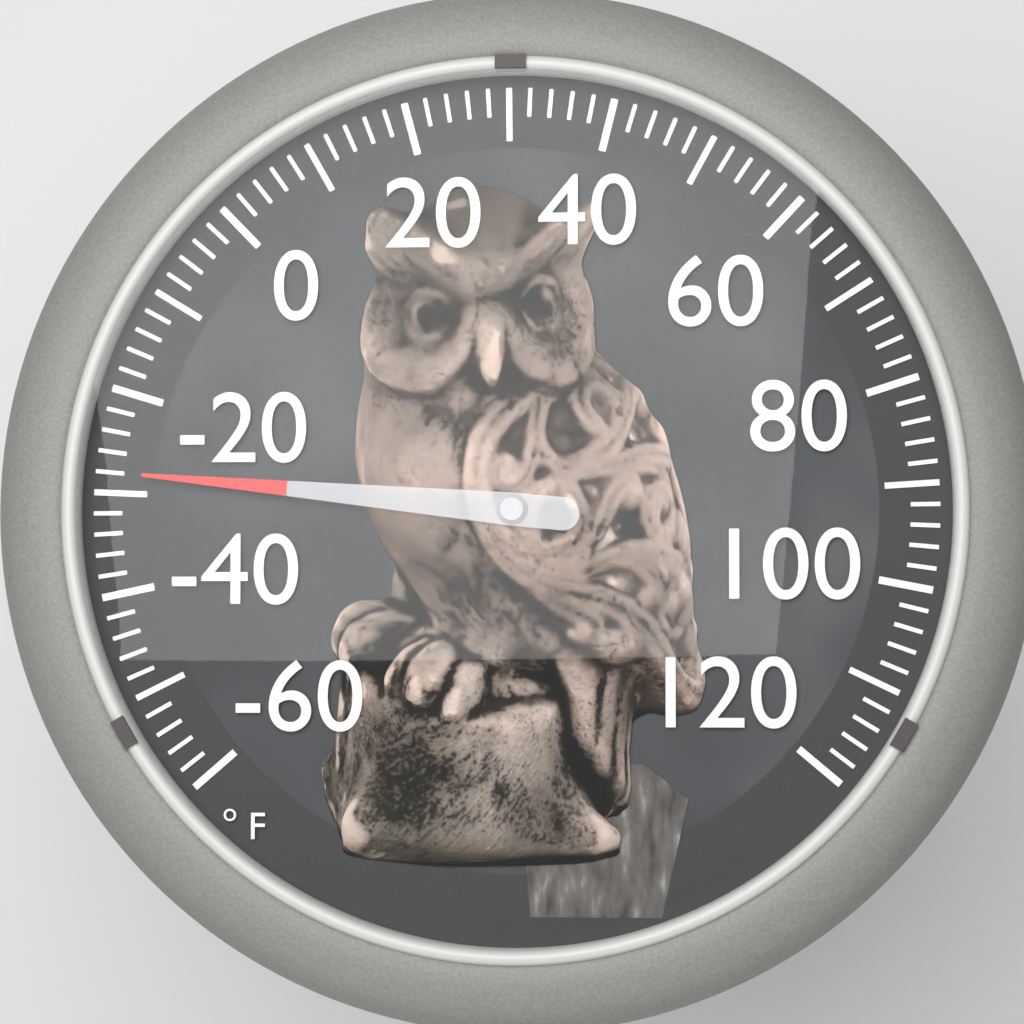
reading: -28 °F
